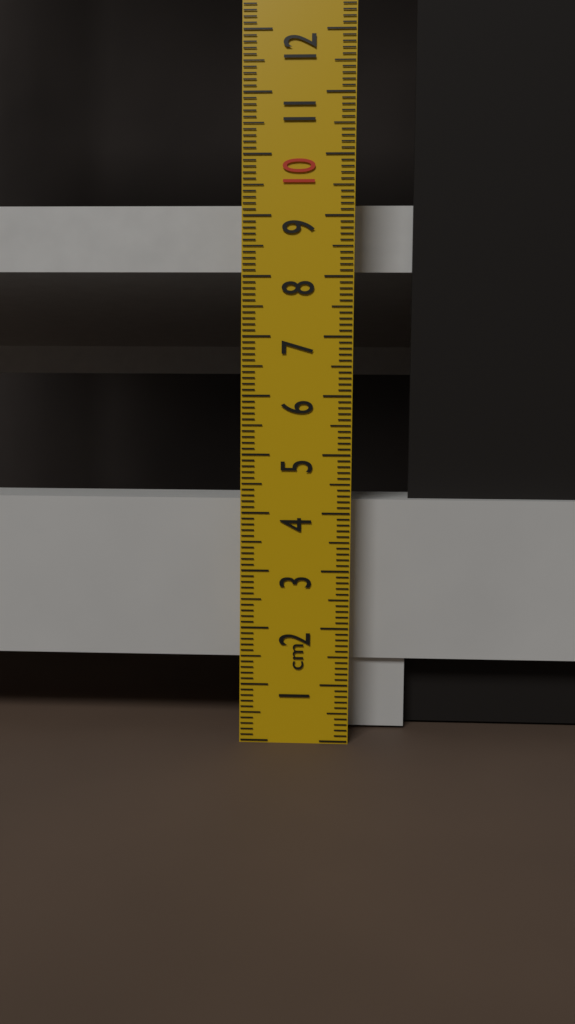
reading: 4.2 cm
